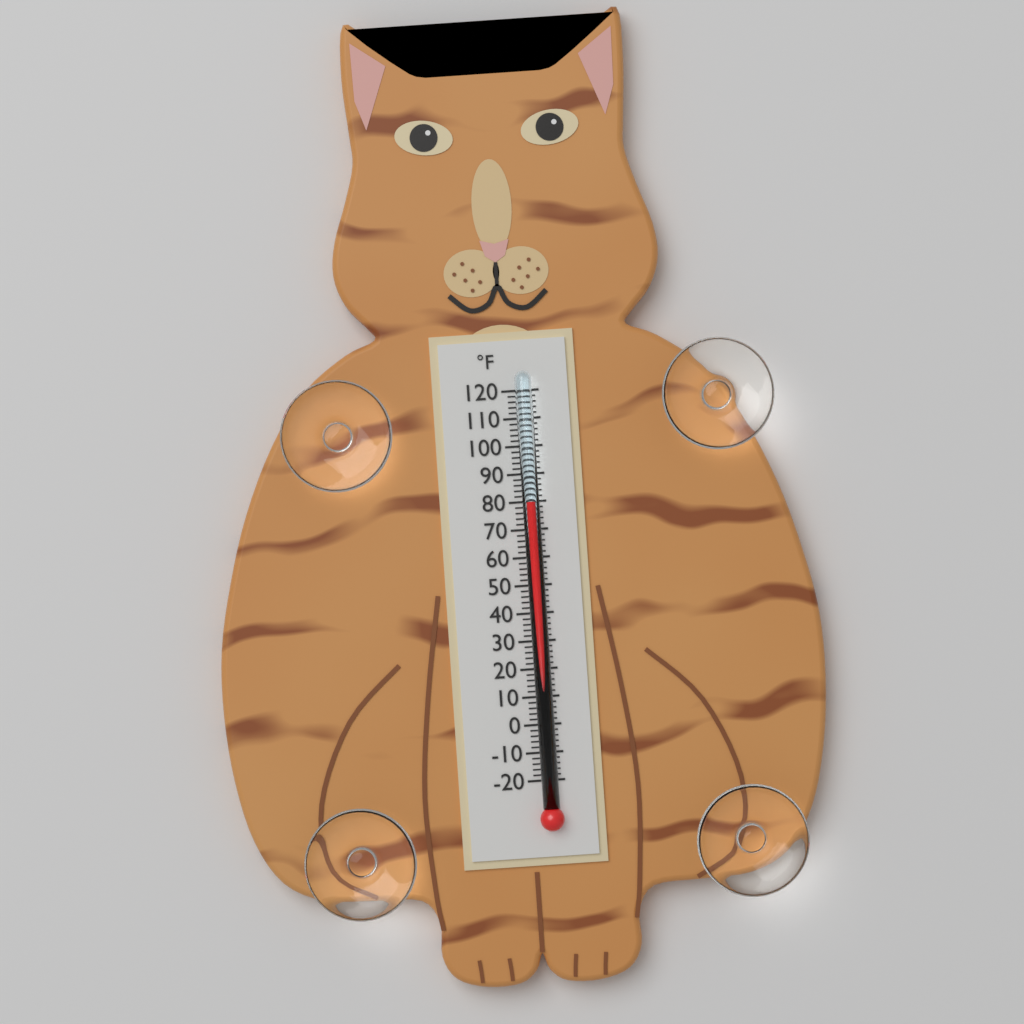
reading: 80 °F
